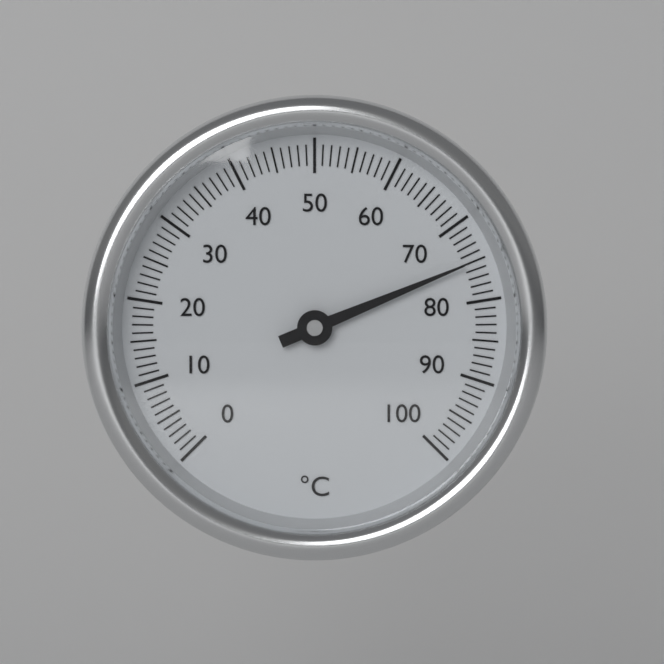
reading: 75 °C
